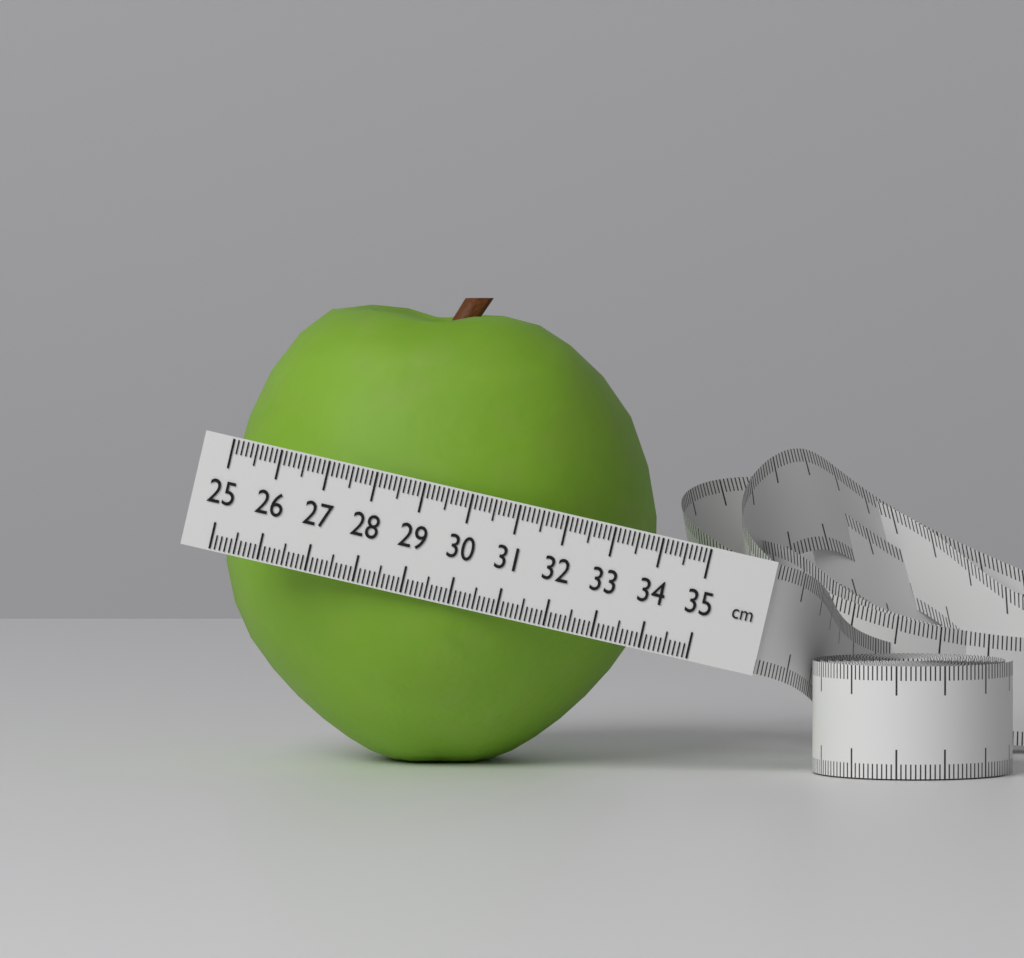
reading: 34.1 cm
